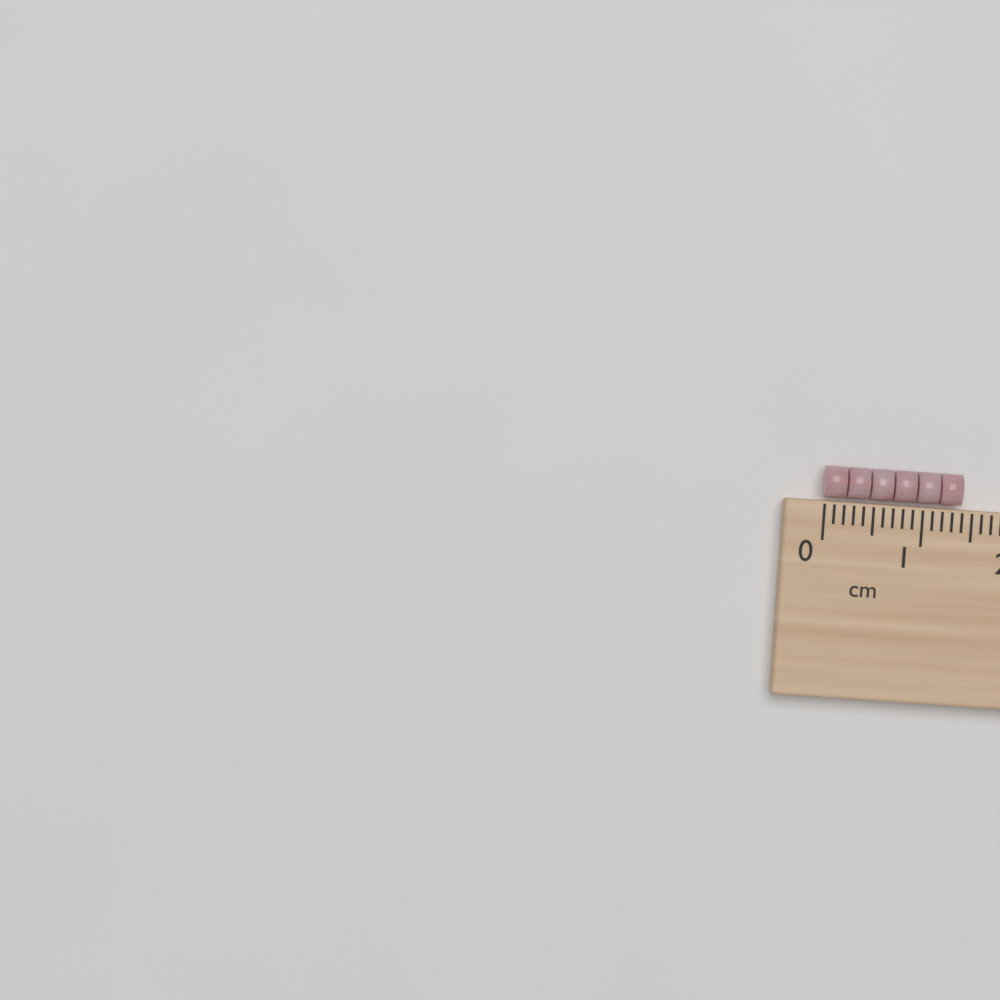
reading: 1.4 cm
